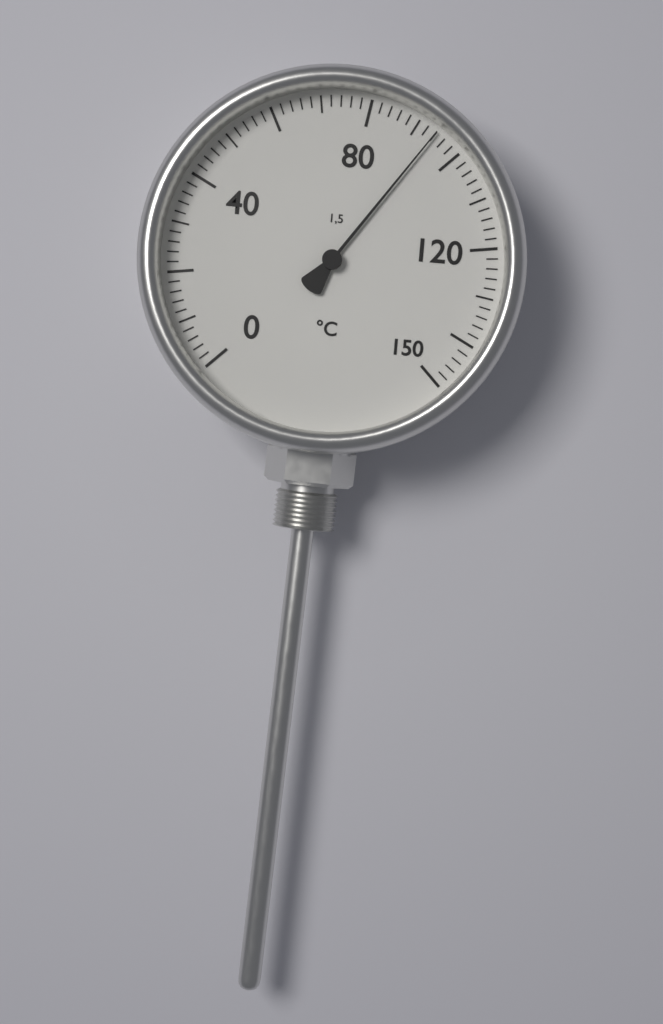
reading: 94 °C
